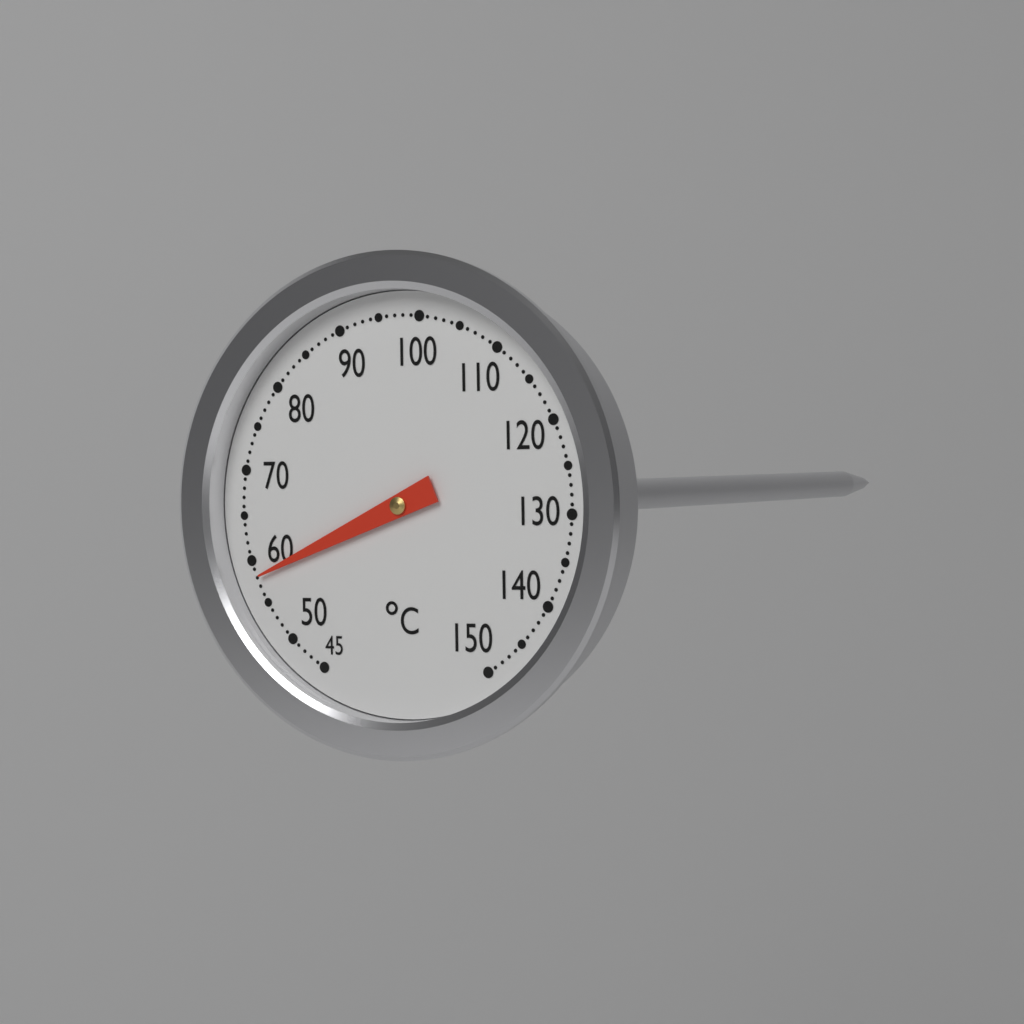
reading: 58 °C
